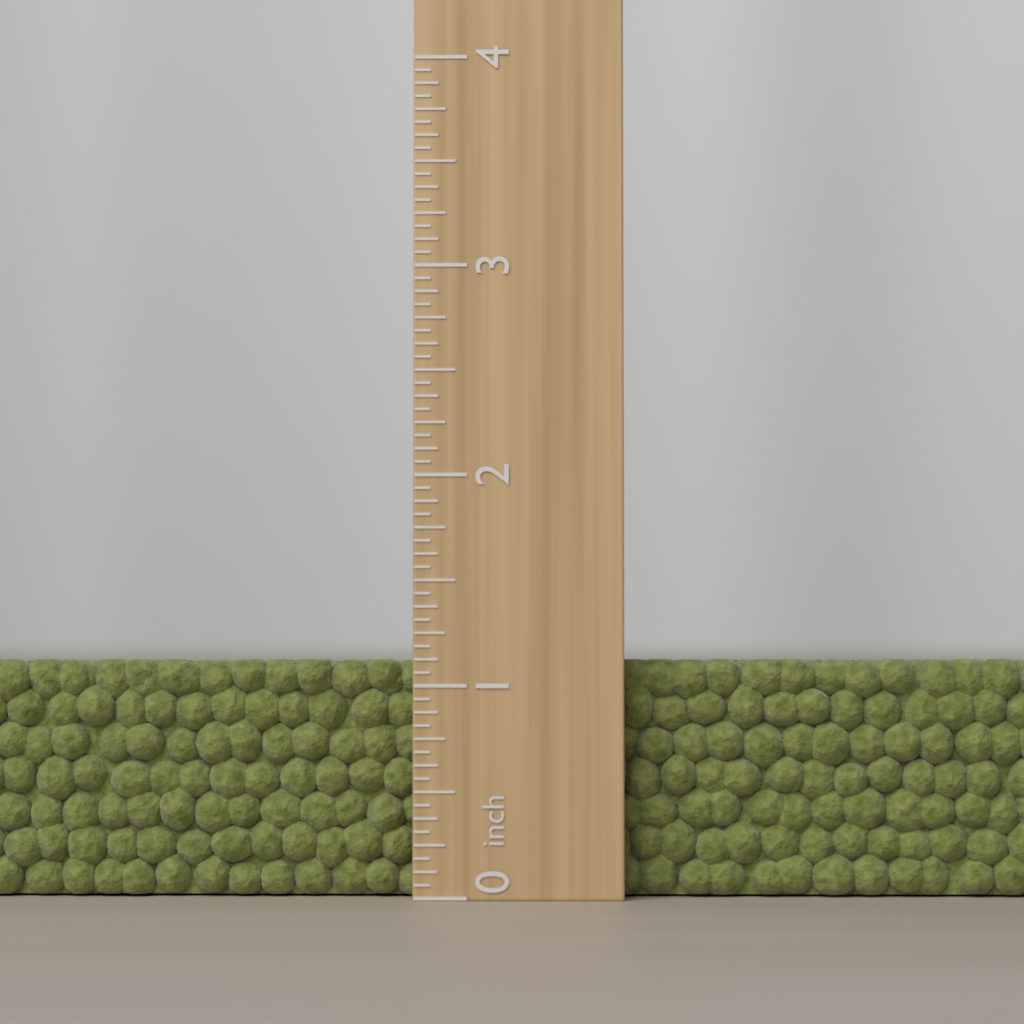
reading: 1.1250 inch
